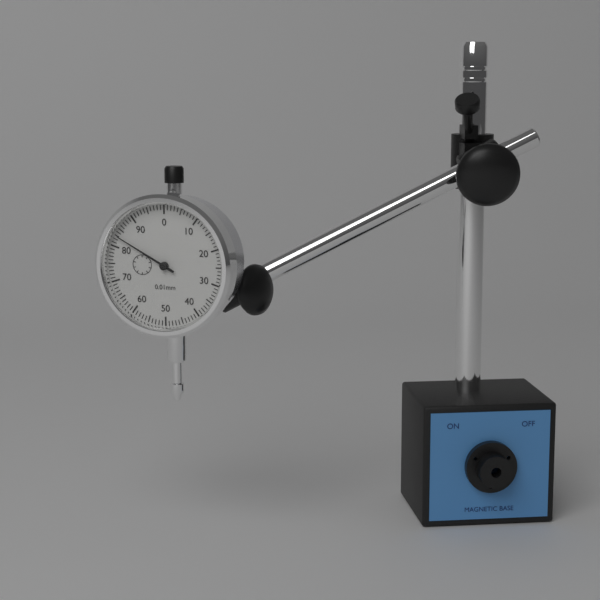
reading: 0.83 mm
